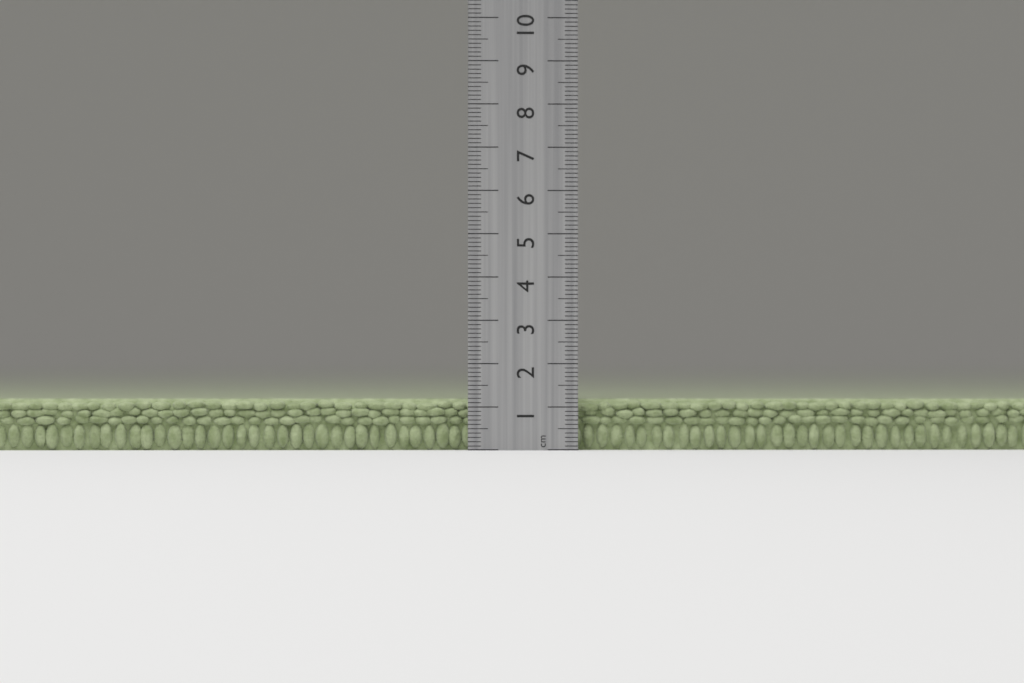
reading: 1.2 cm
